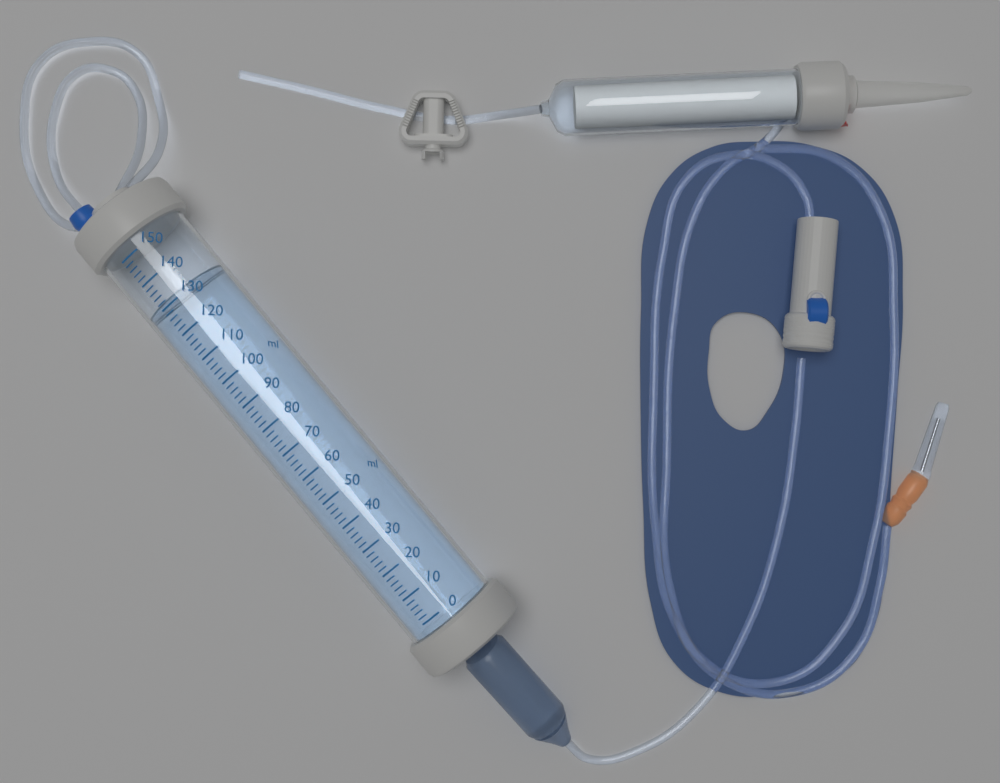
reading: 132 ml
